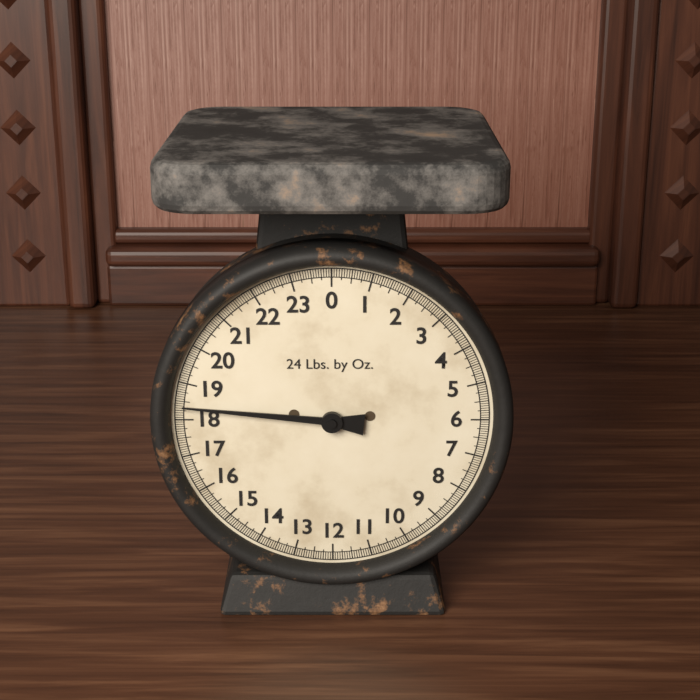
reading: 18.3750 lb
